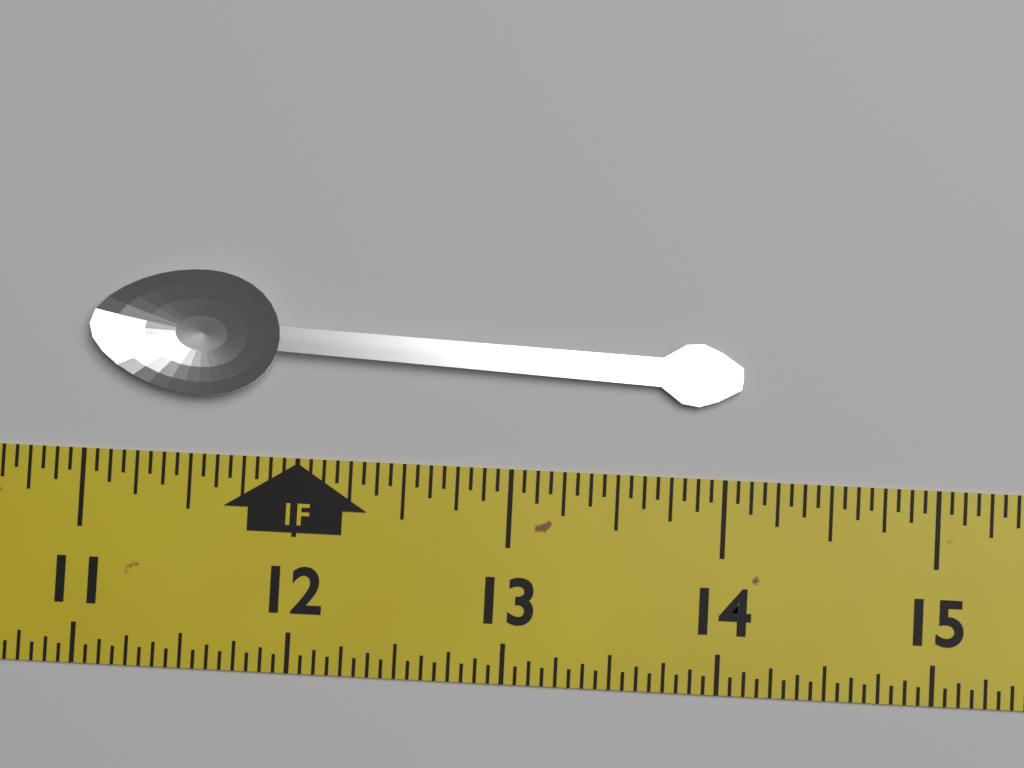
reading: 14.0625 in
